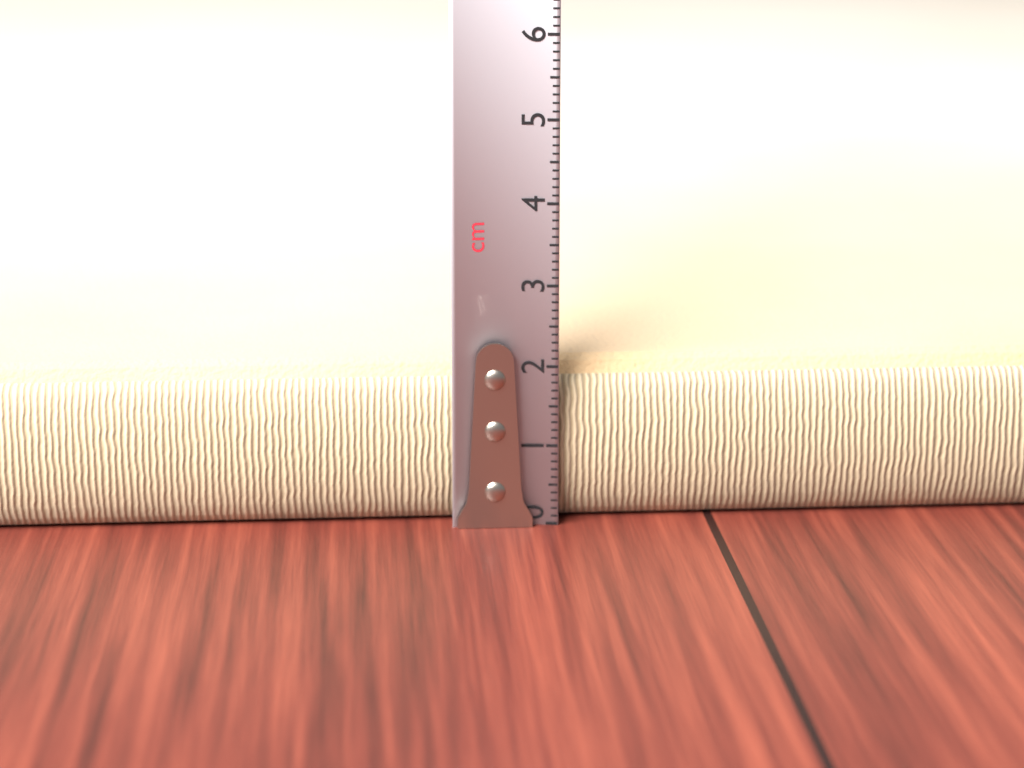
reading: 2.0 cm
